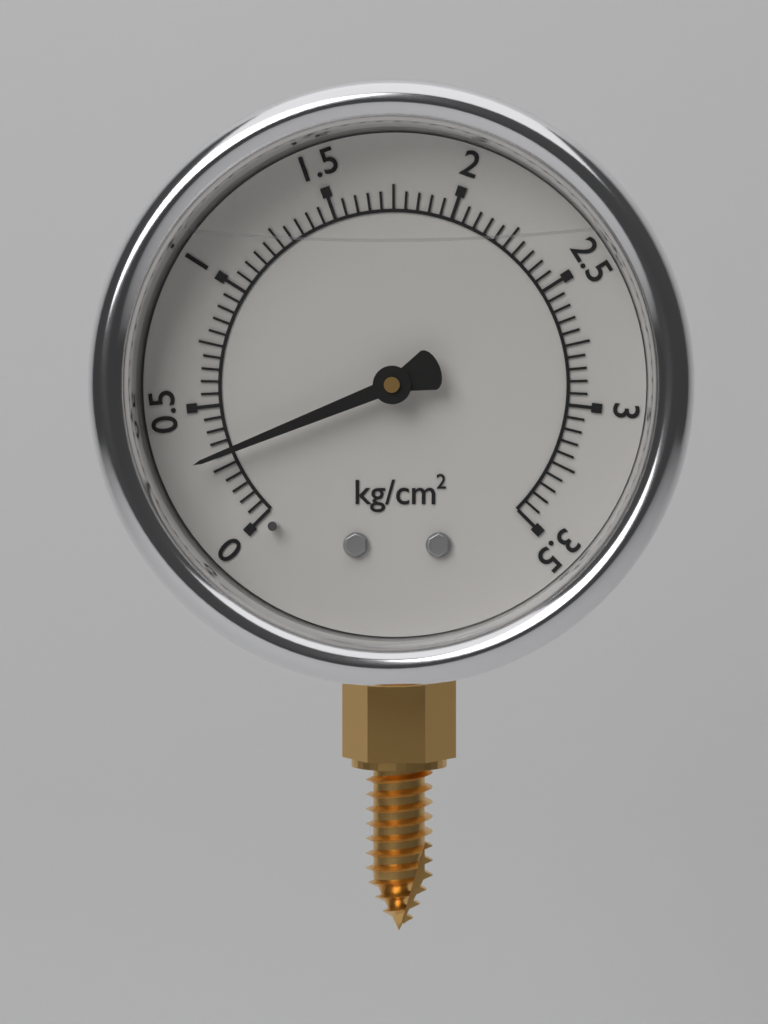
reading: 0.30 kg/cm²
